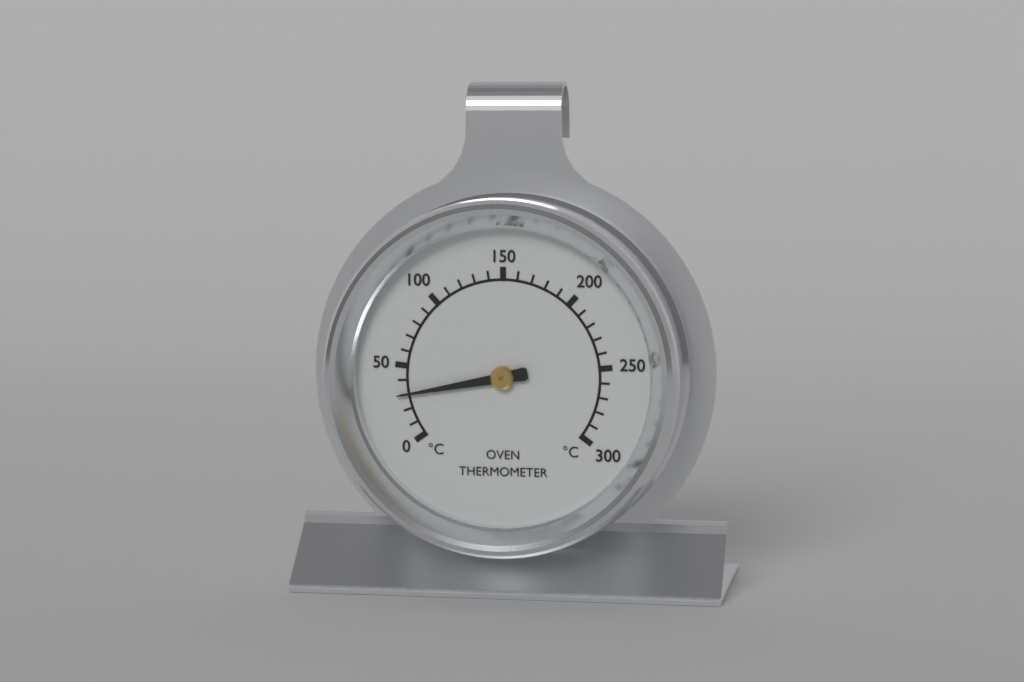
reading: 30 °C
